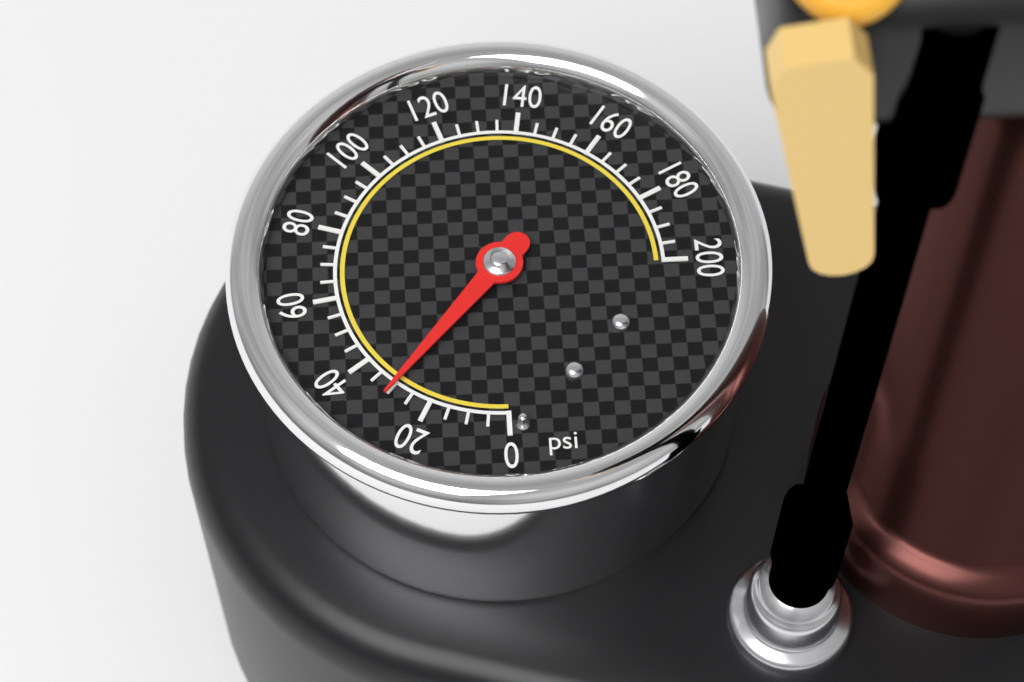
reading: 30 psi
